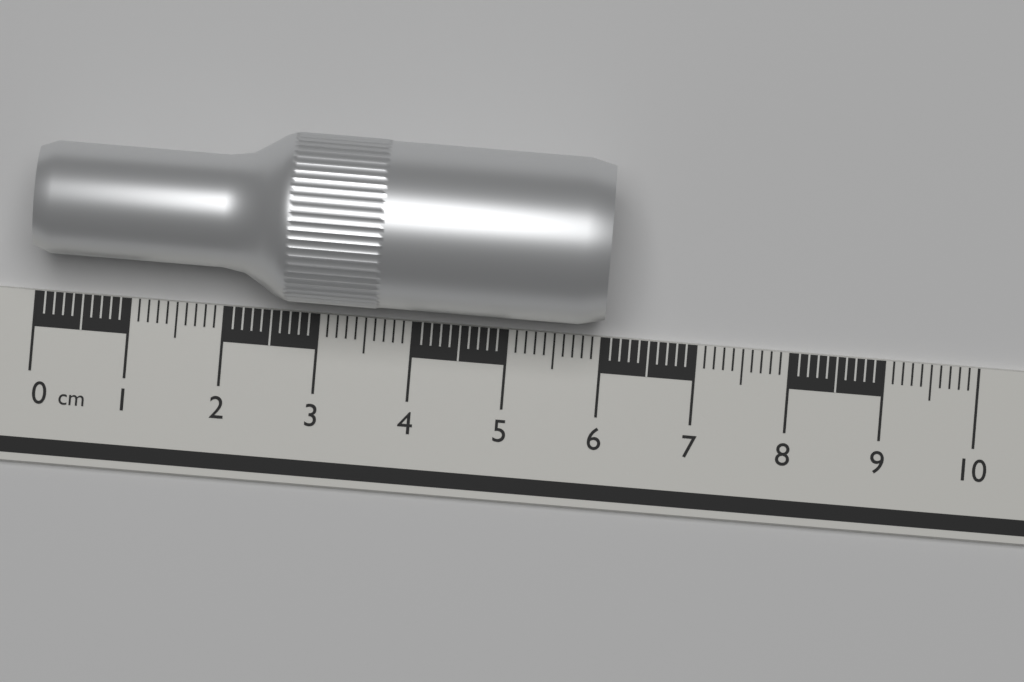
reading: 6.0 cm
